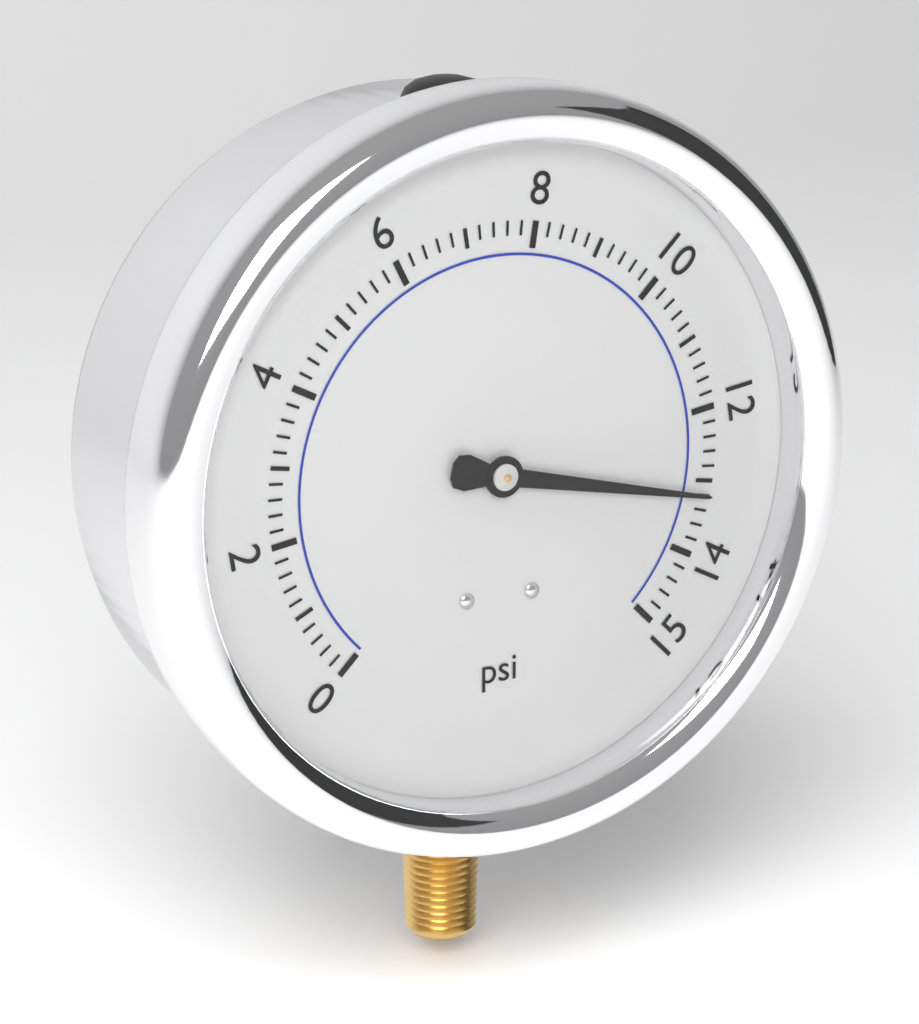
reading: 13.2 psi
